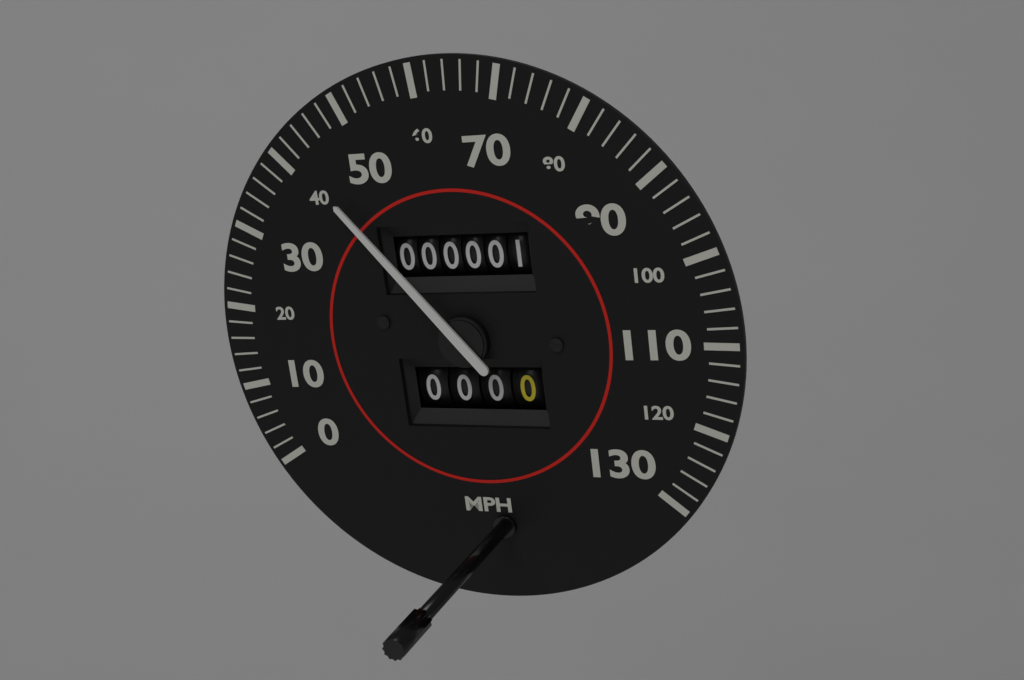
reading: 42 mph
